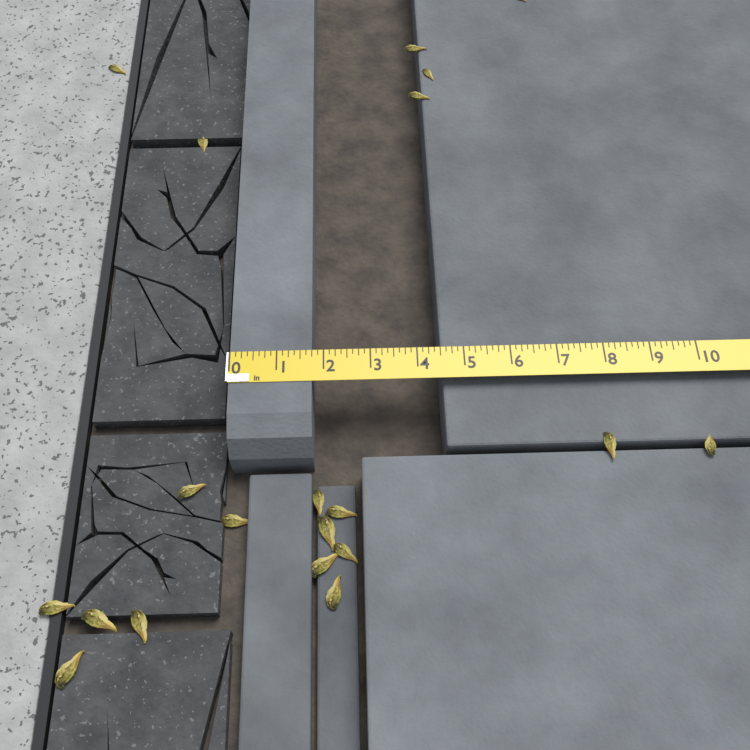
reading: 1.750 in
